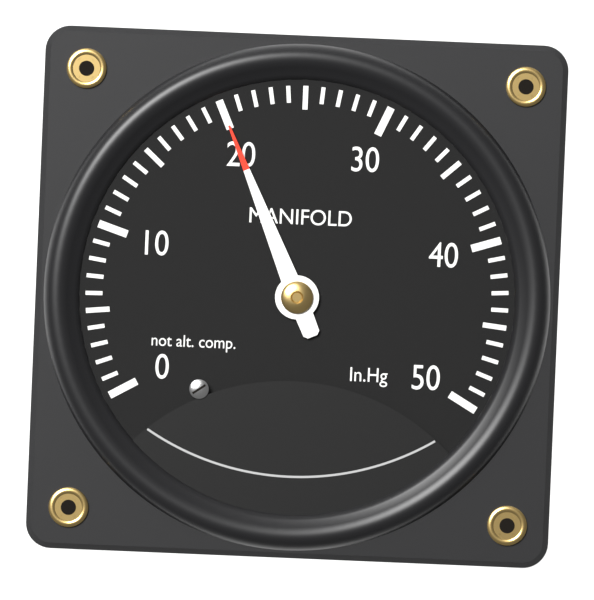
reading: 20 inHg
